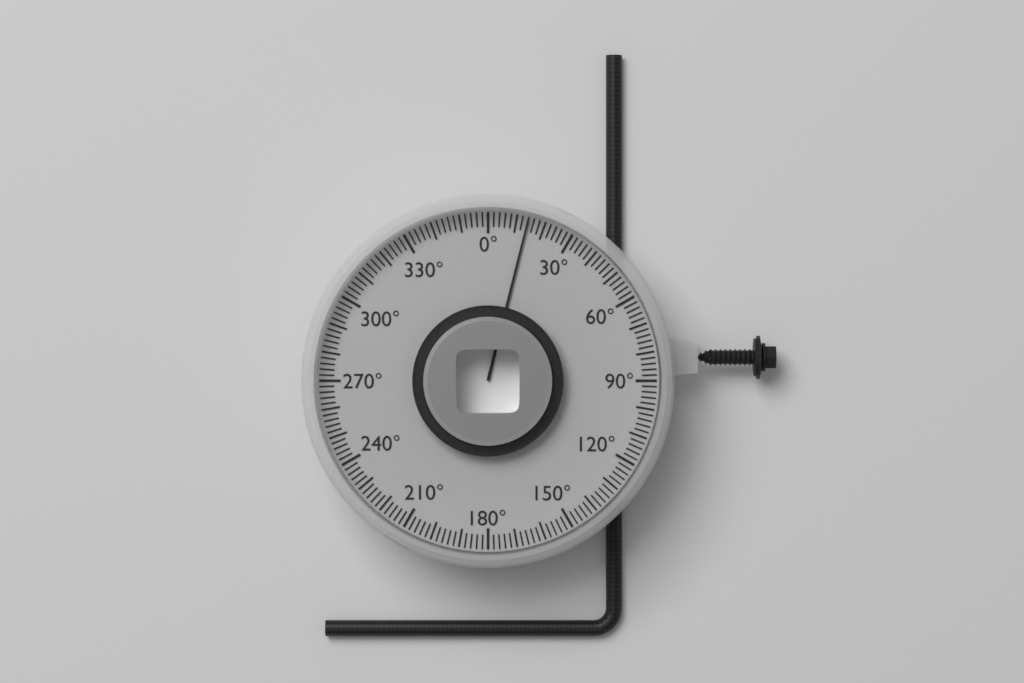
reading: 14 °
